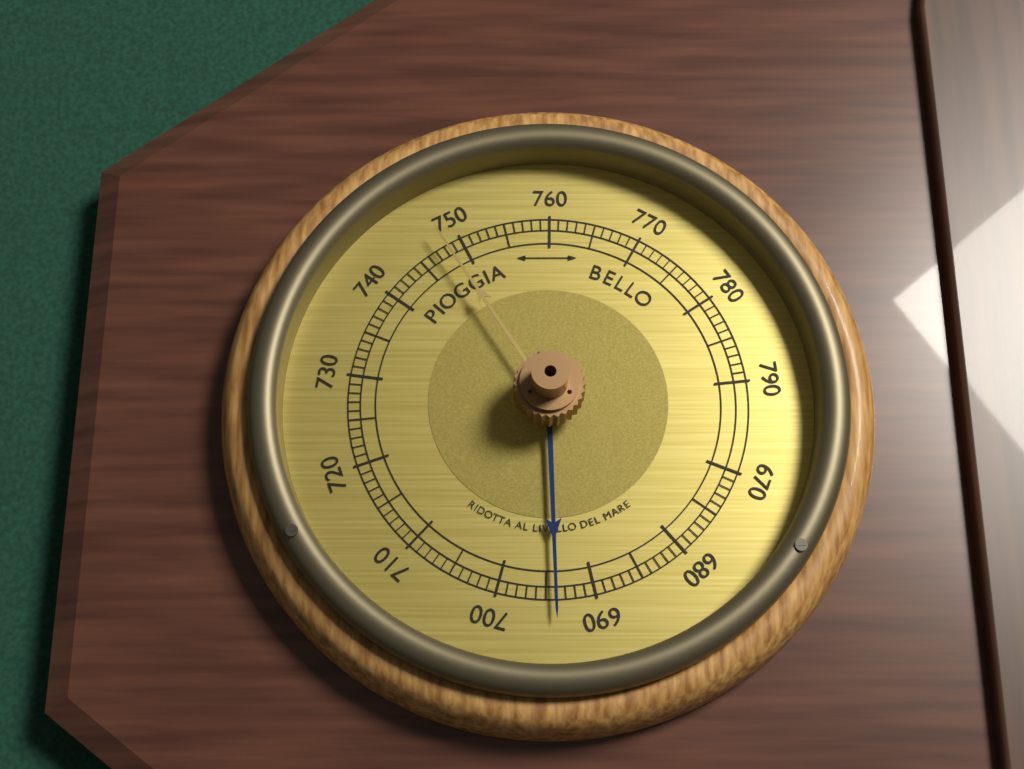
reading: 694 (no unit)
